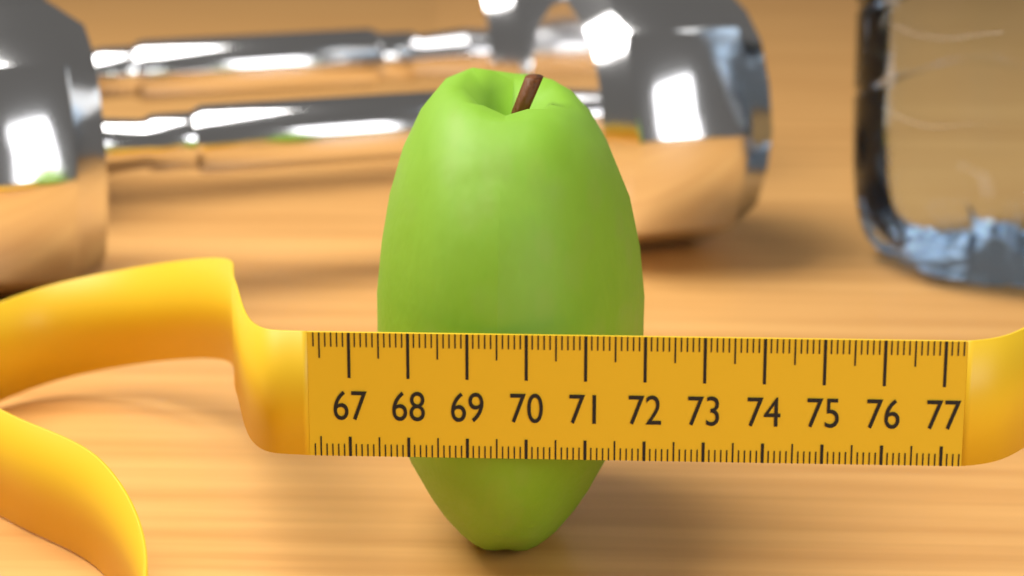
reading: 72.0 (no unit)
